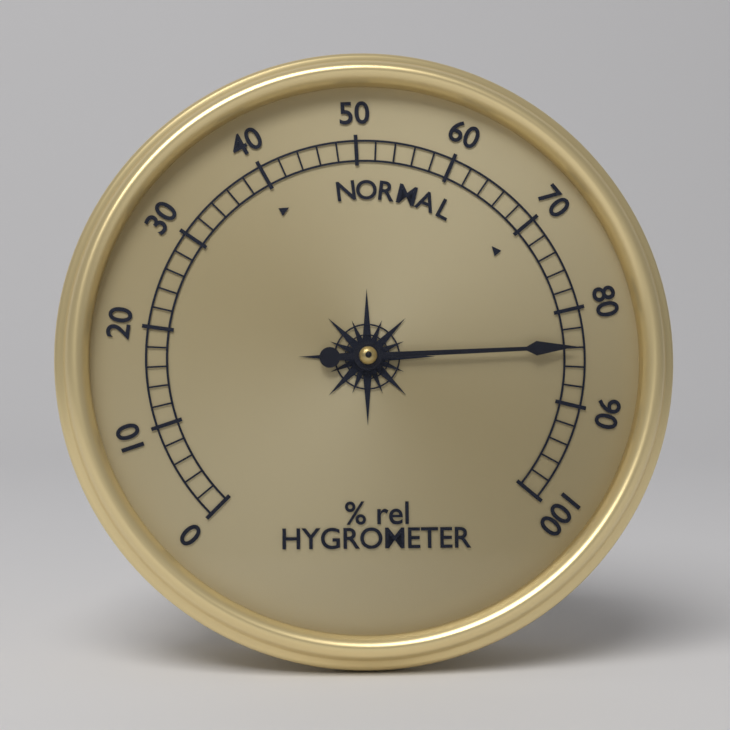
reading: 84 % rel
